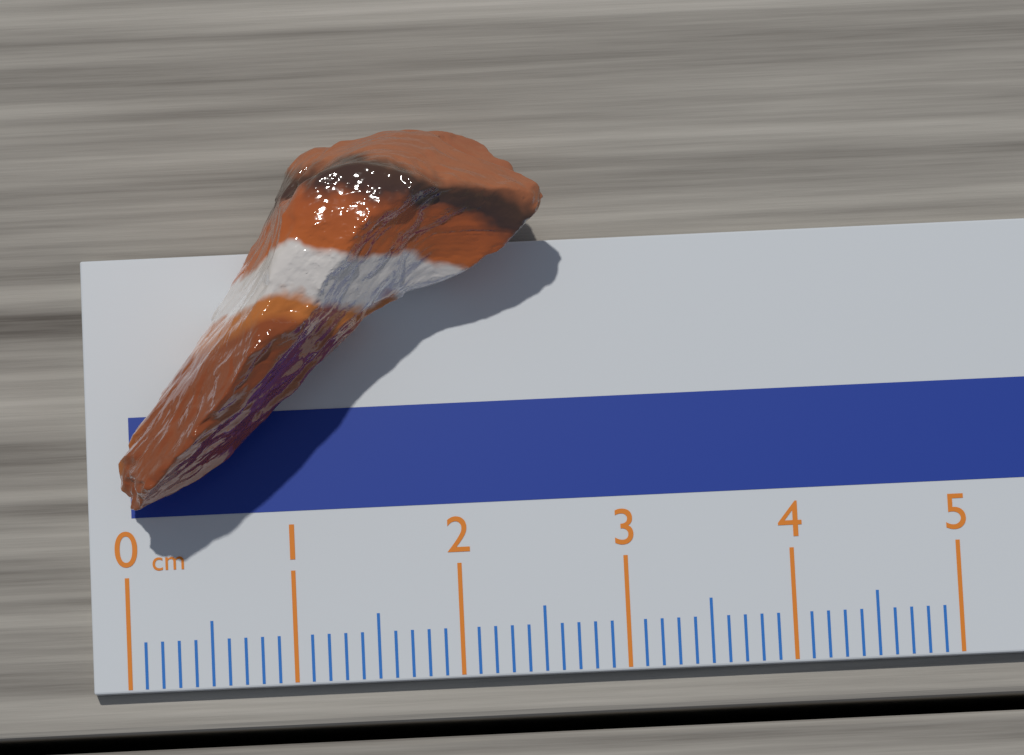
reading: 2.6 cm
